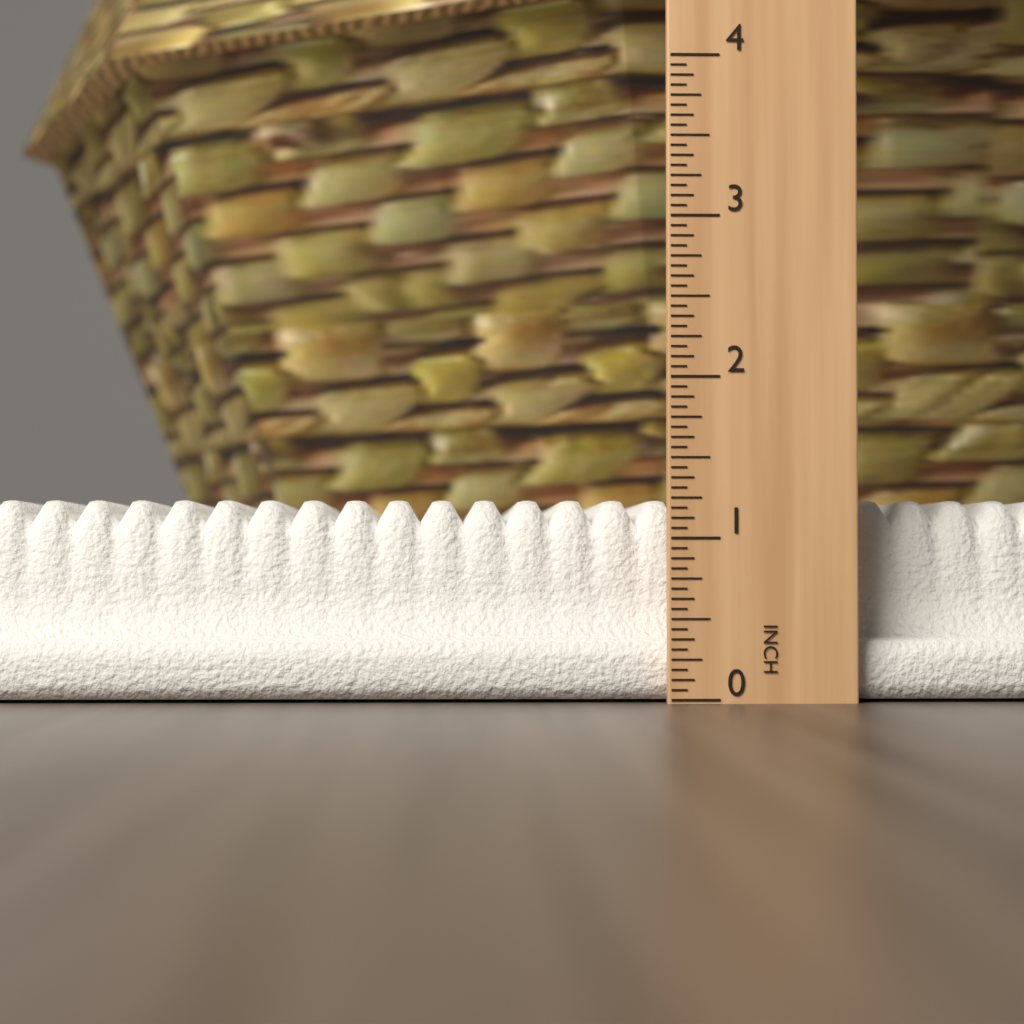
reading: 1.2500 in
